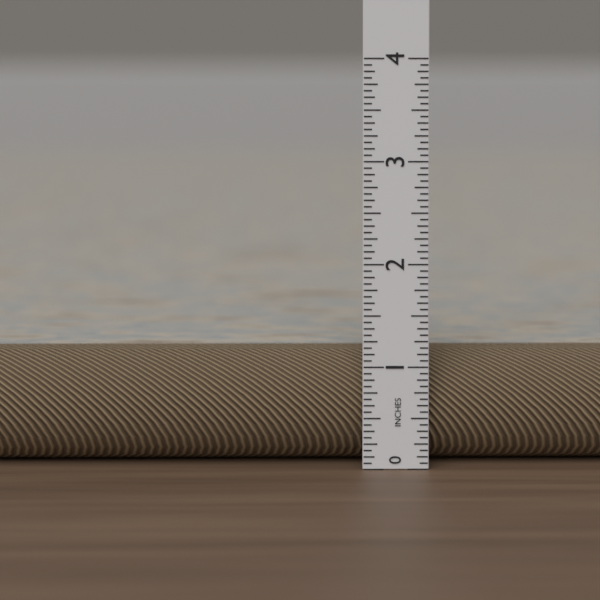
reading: 1.1250 in
